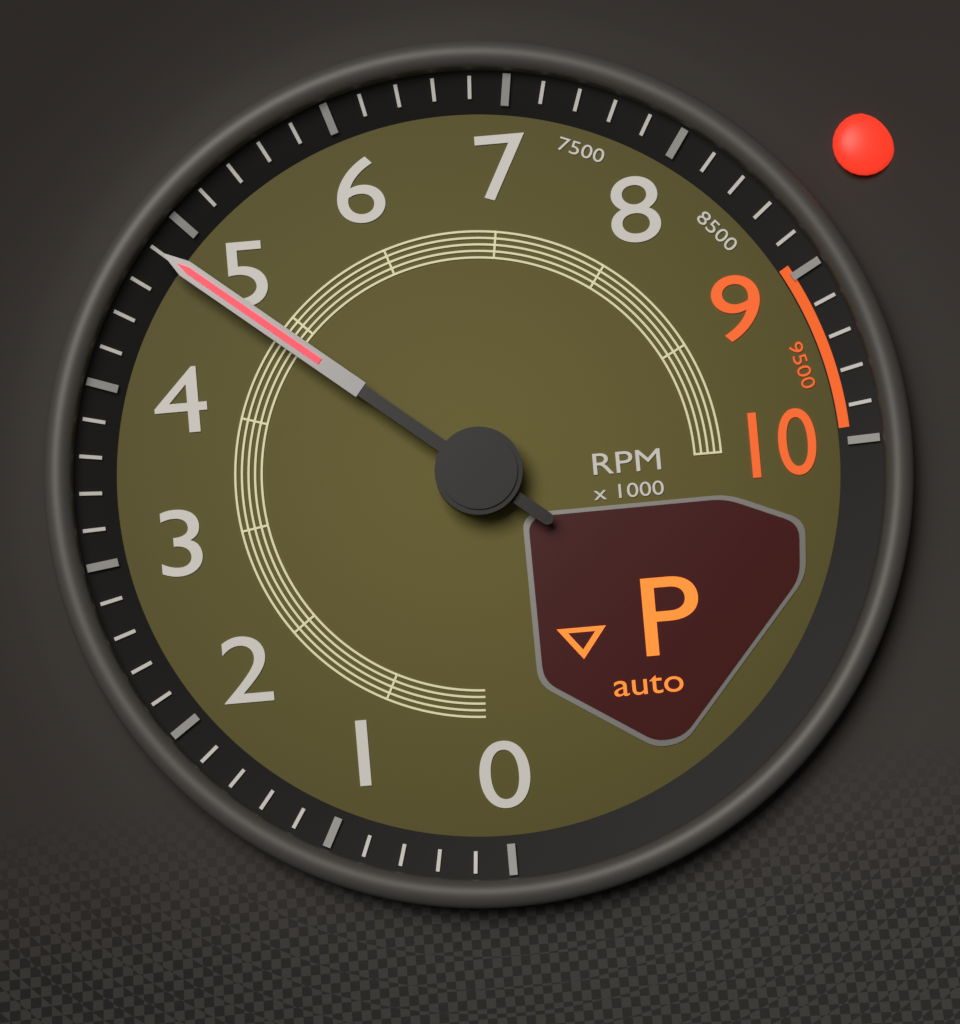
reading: 4800 RPM
